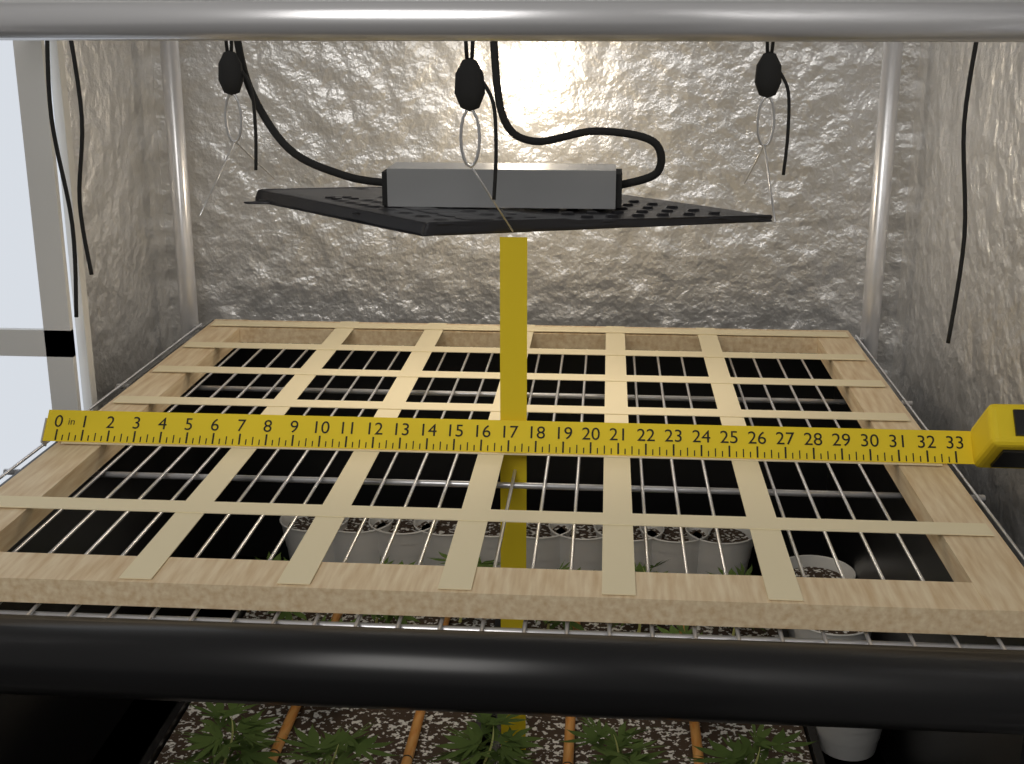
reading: 32.75 in
